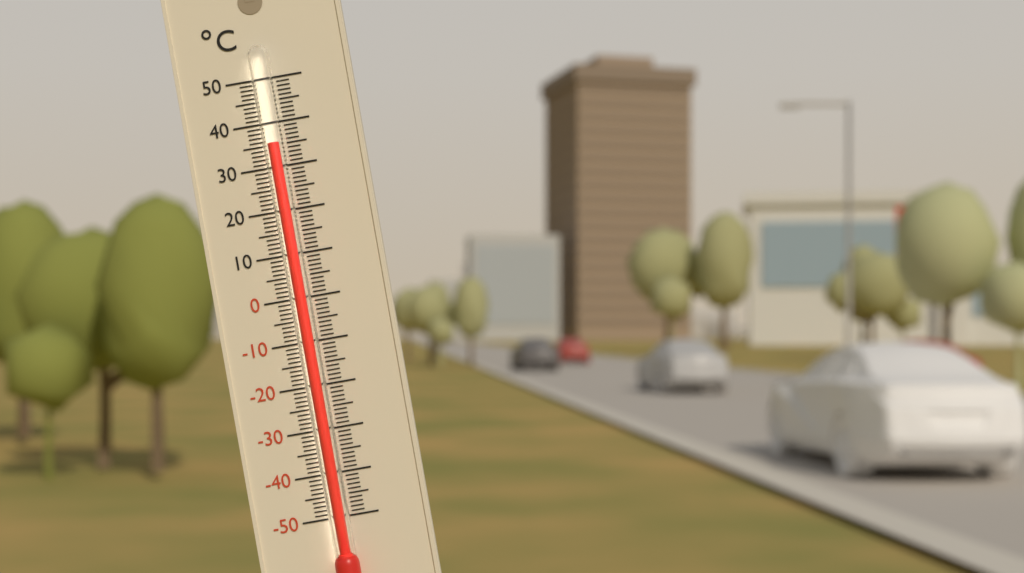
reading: 35 °C
